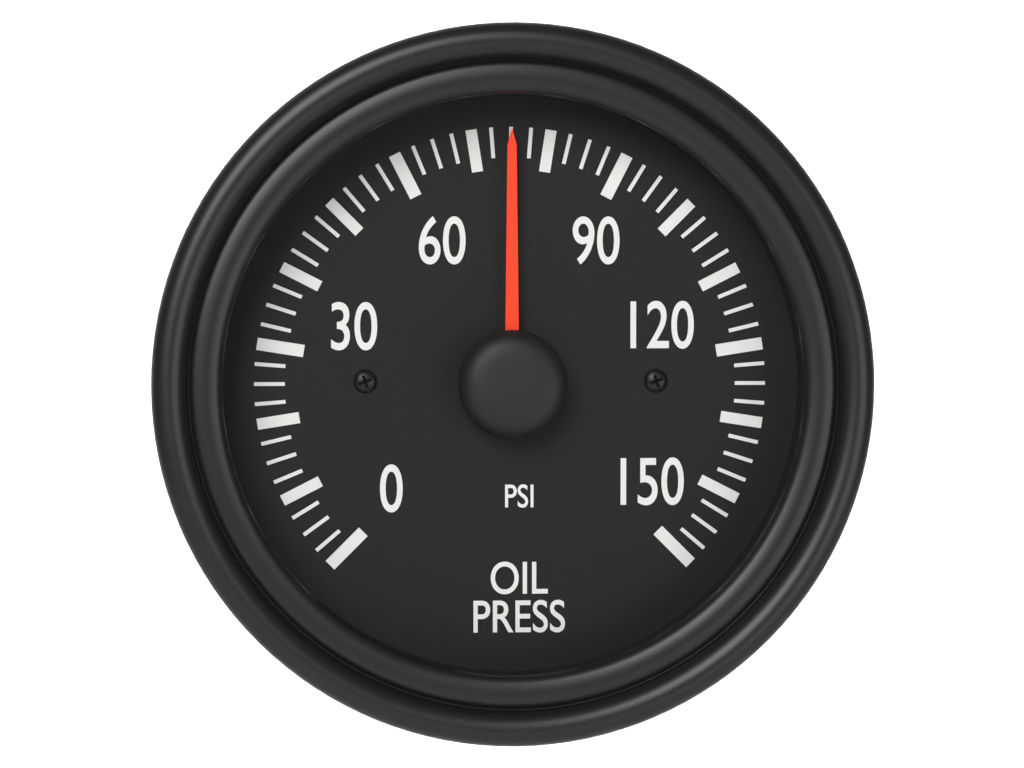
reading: 75.0 psi
